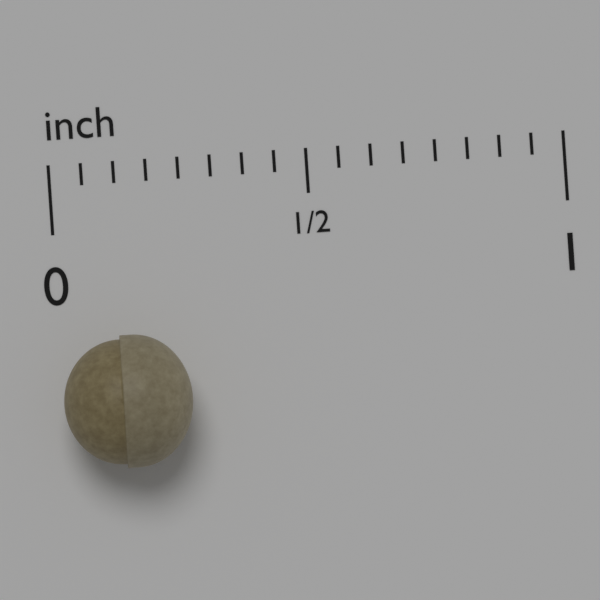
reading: 0.2500 in
